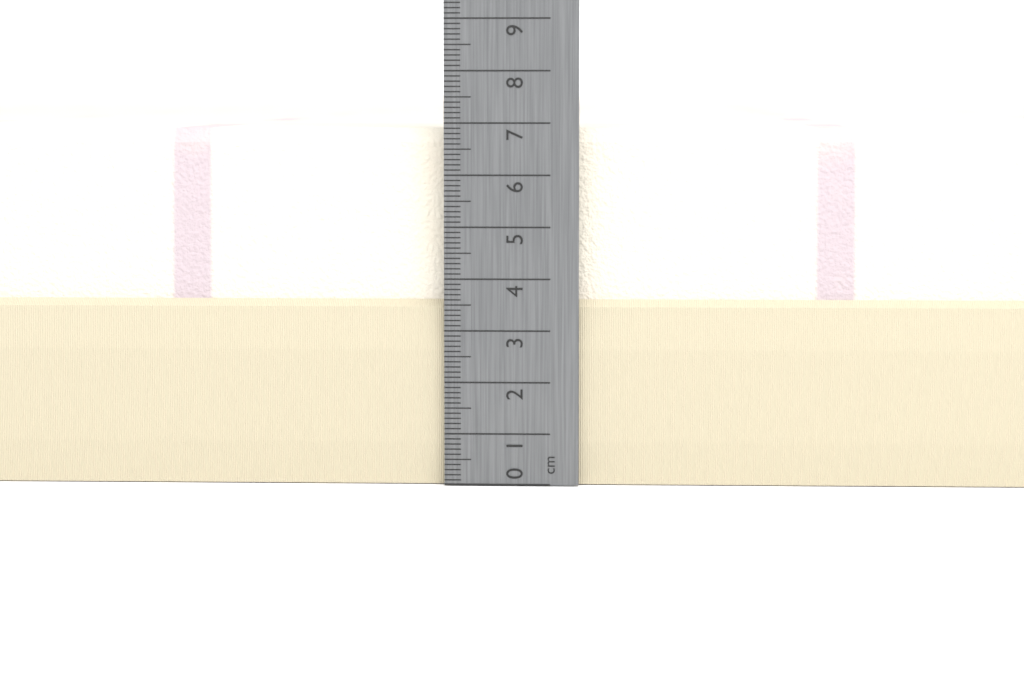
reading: 6.9 cm
